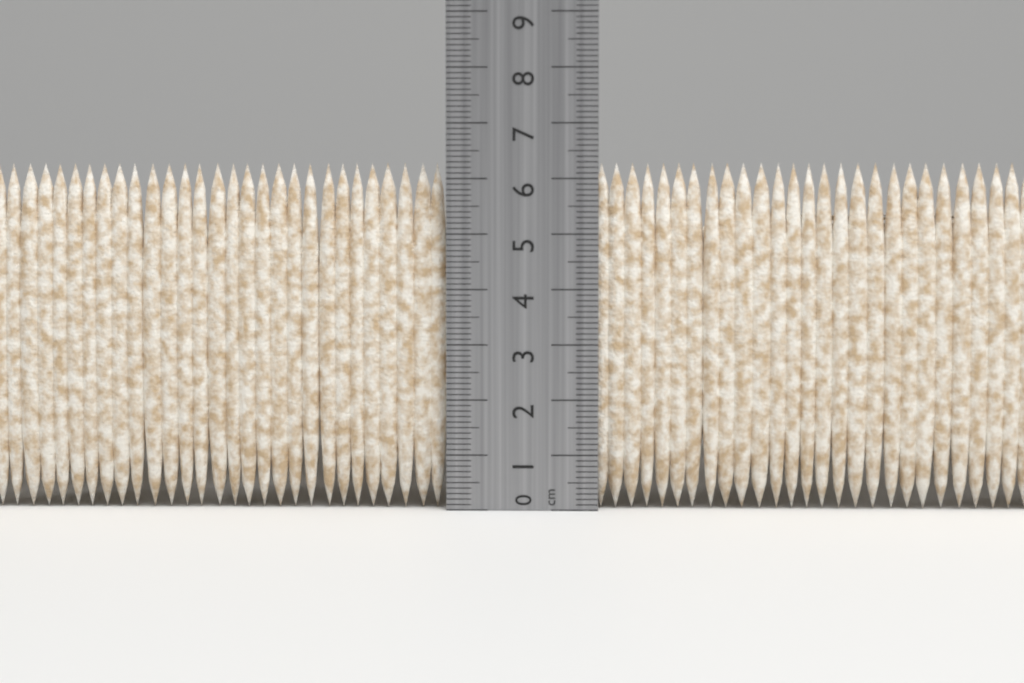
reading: 6.3 cm
